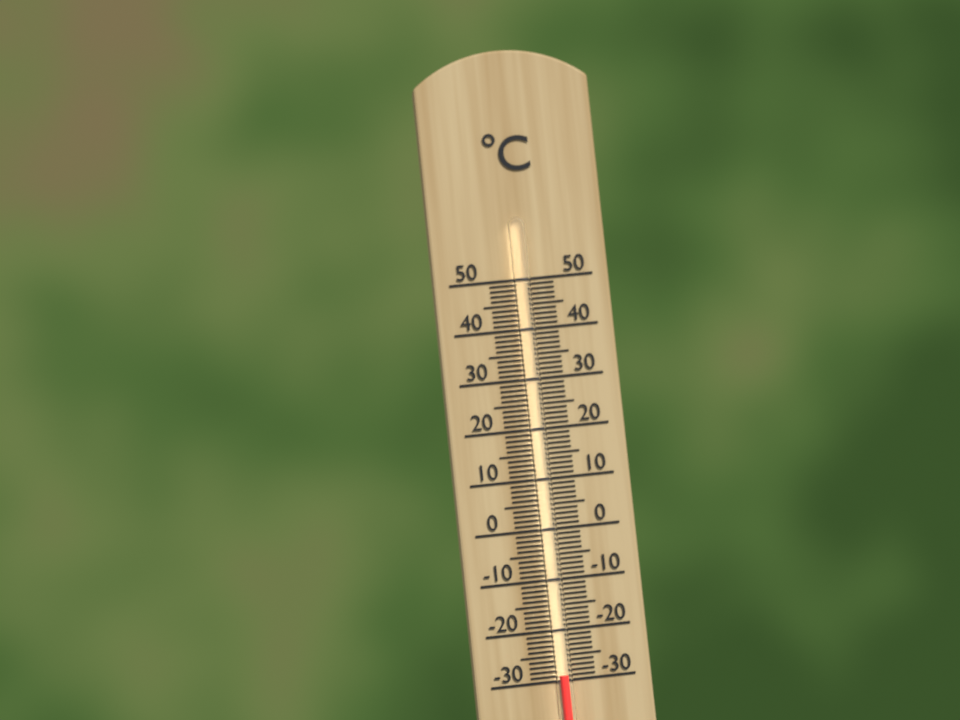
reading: -29 °C
